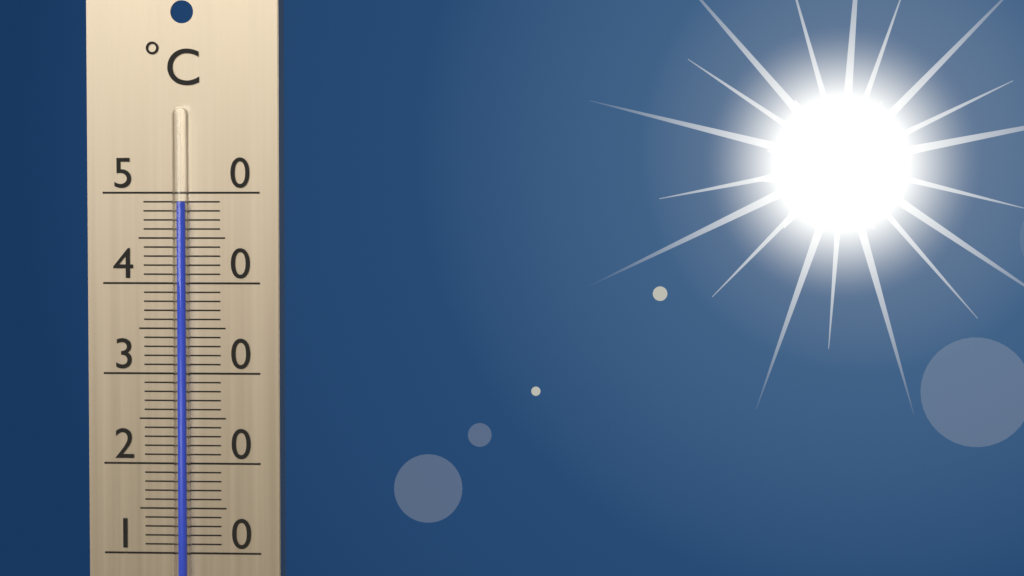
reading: 49 °C
